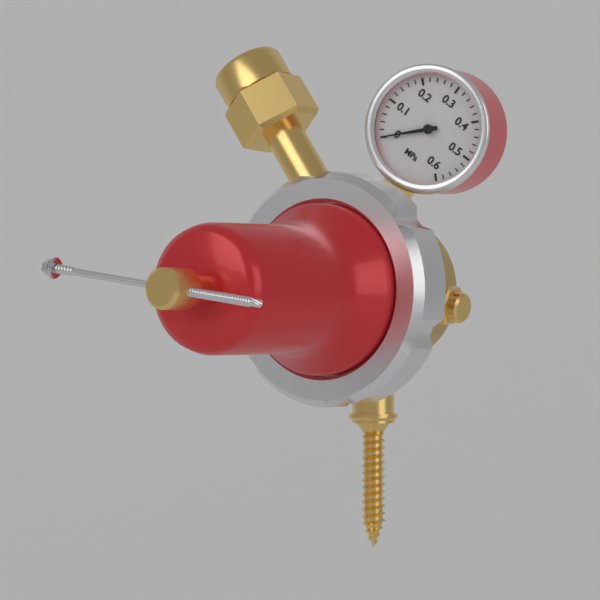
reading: 0.00 MPa
